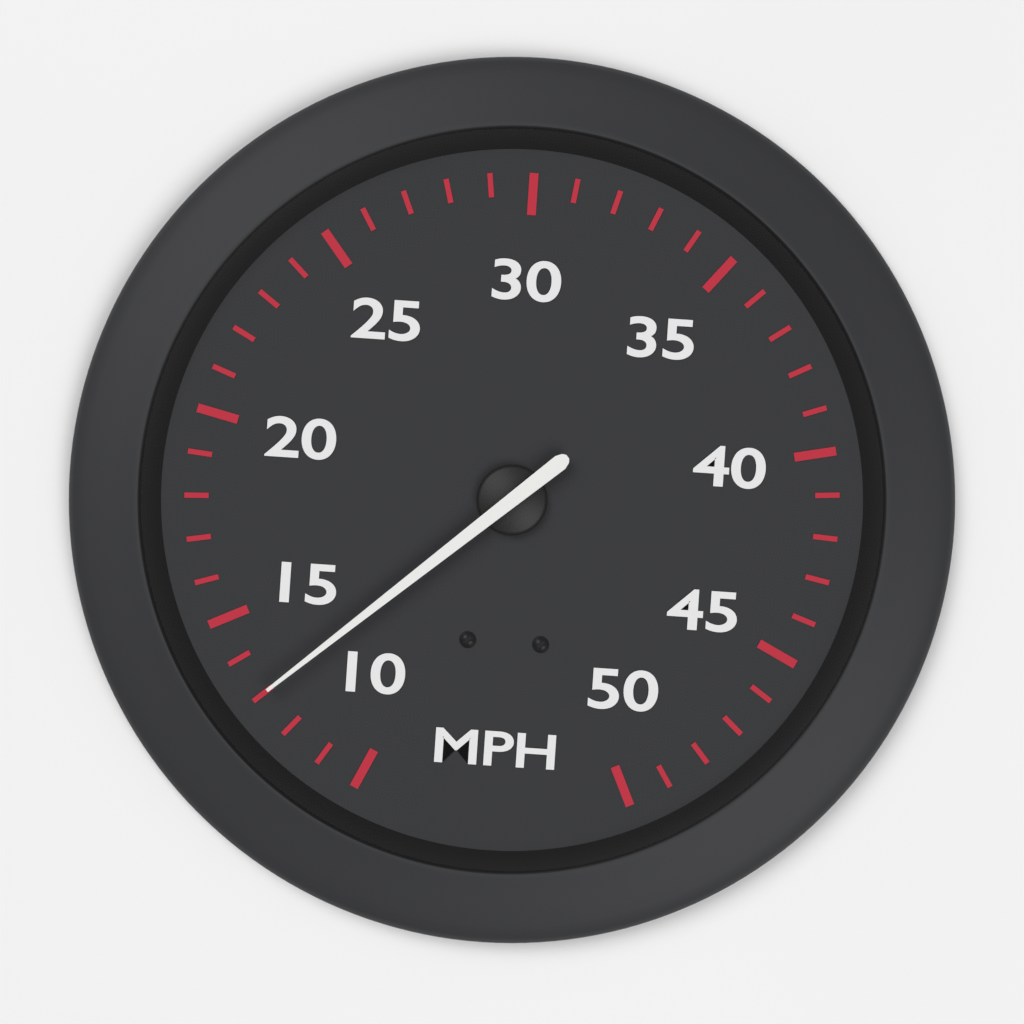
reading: 13 MPH
